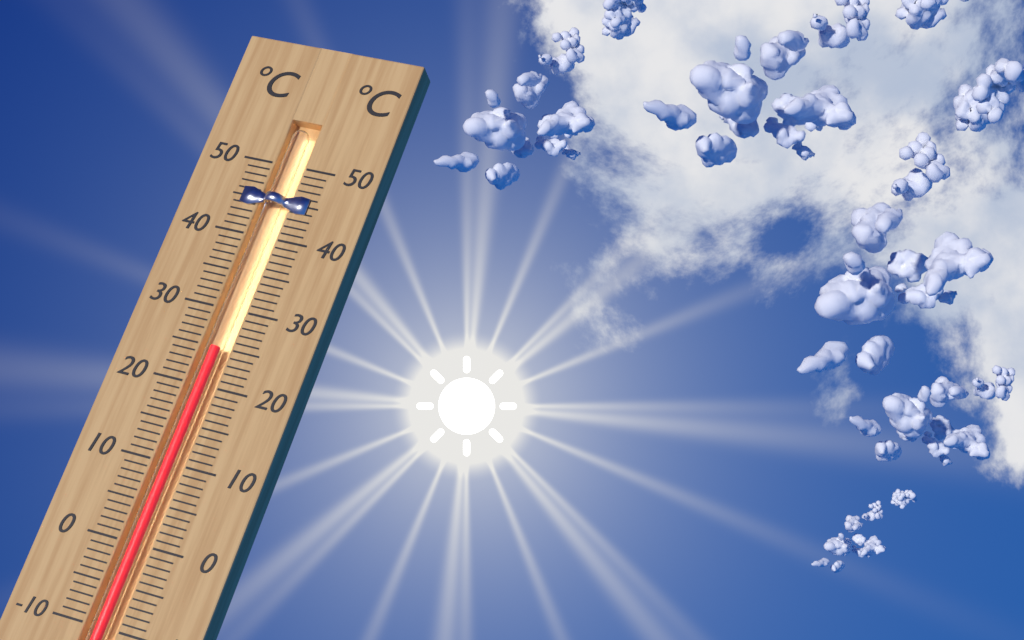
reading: 25 °C
